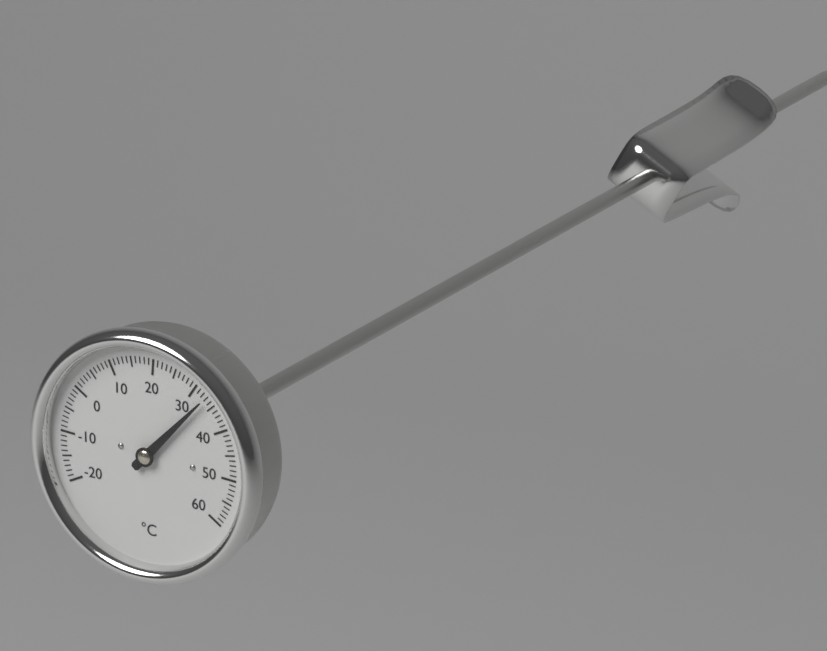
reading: 33 °C
